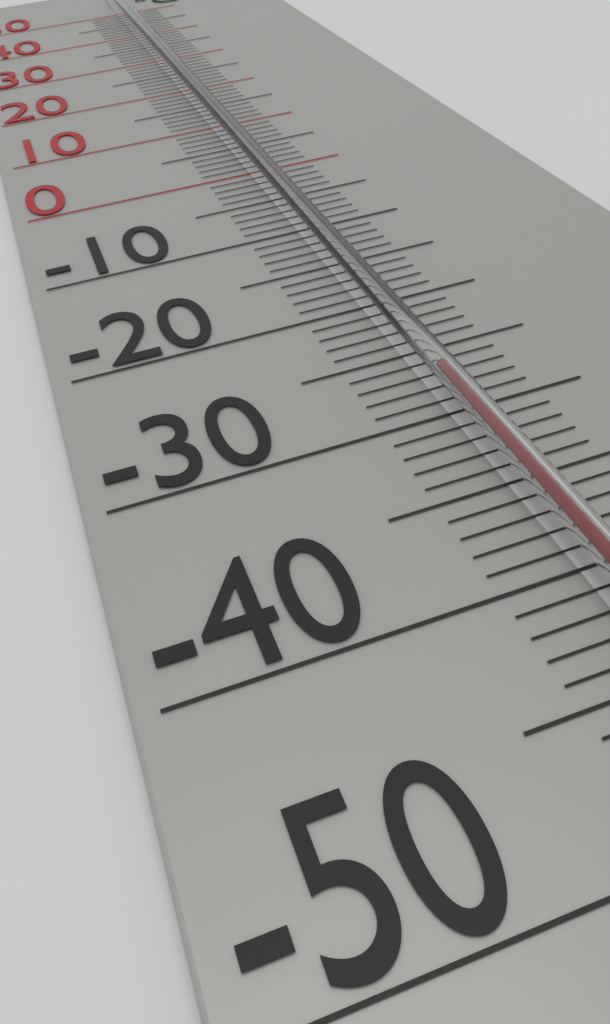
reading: -28 °C
